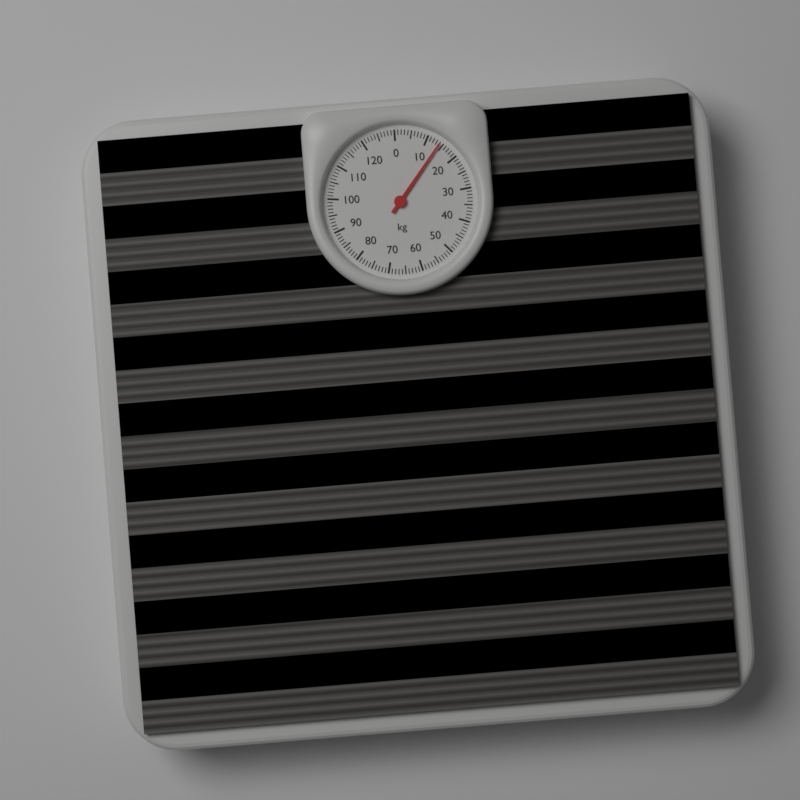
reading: 14 kg
